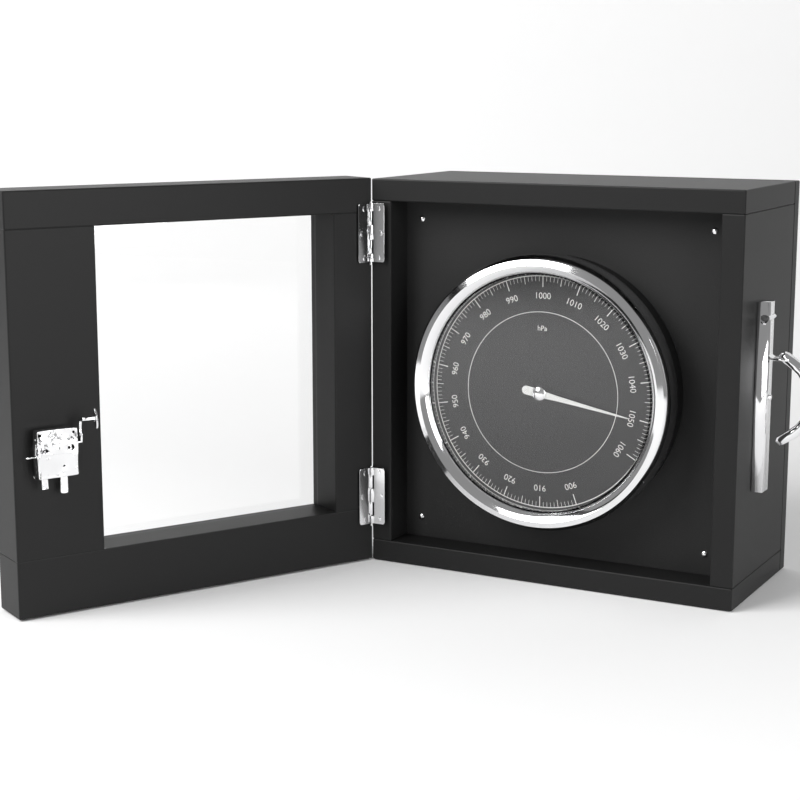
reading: 1050 hPa
